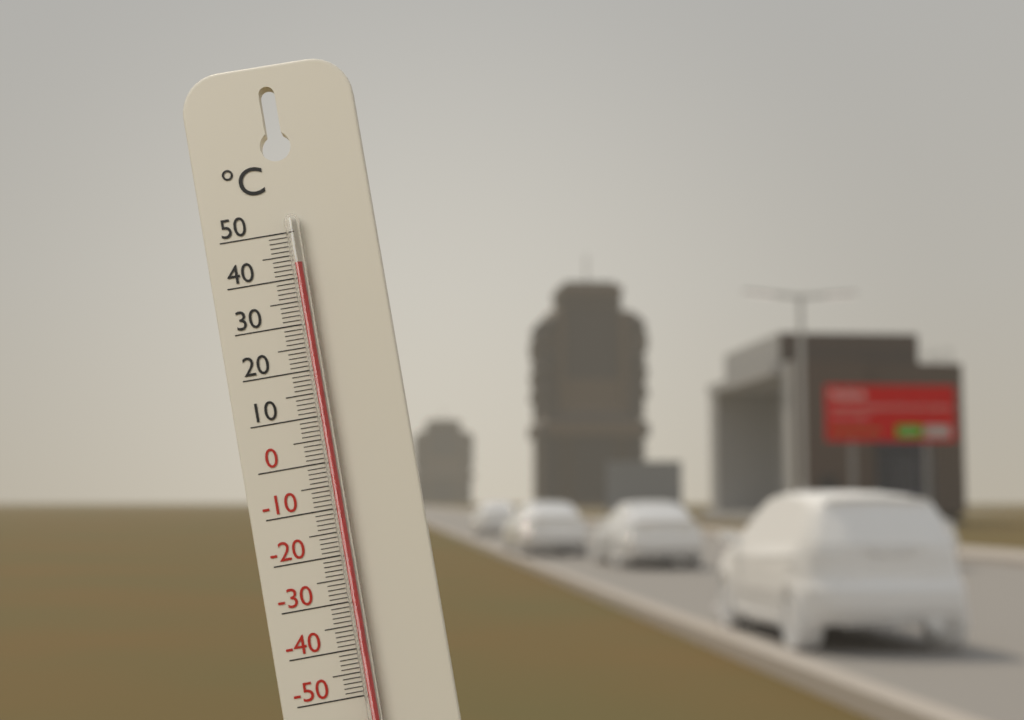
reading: 43 °C
